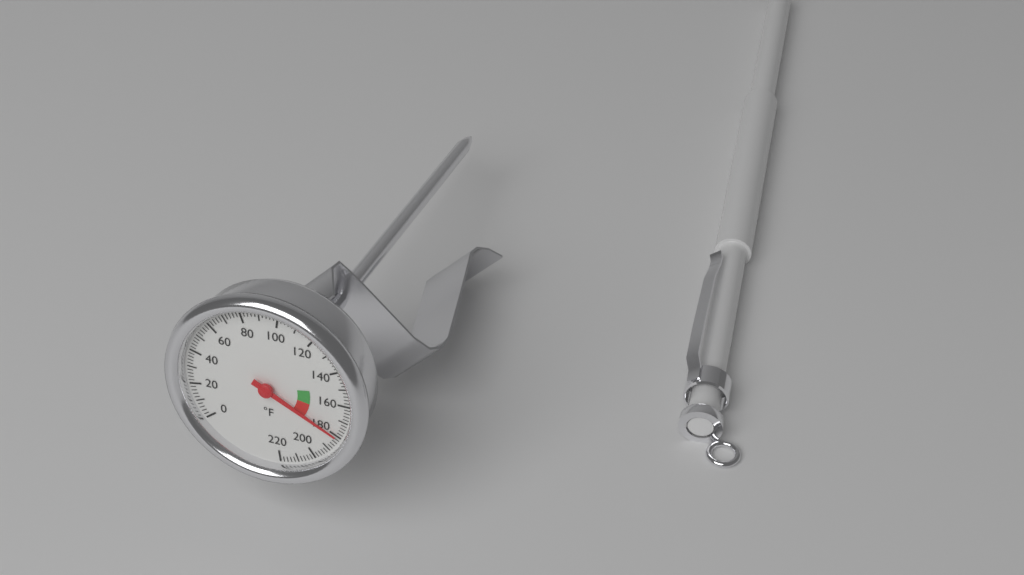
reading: 180 °F
